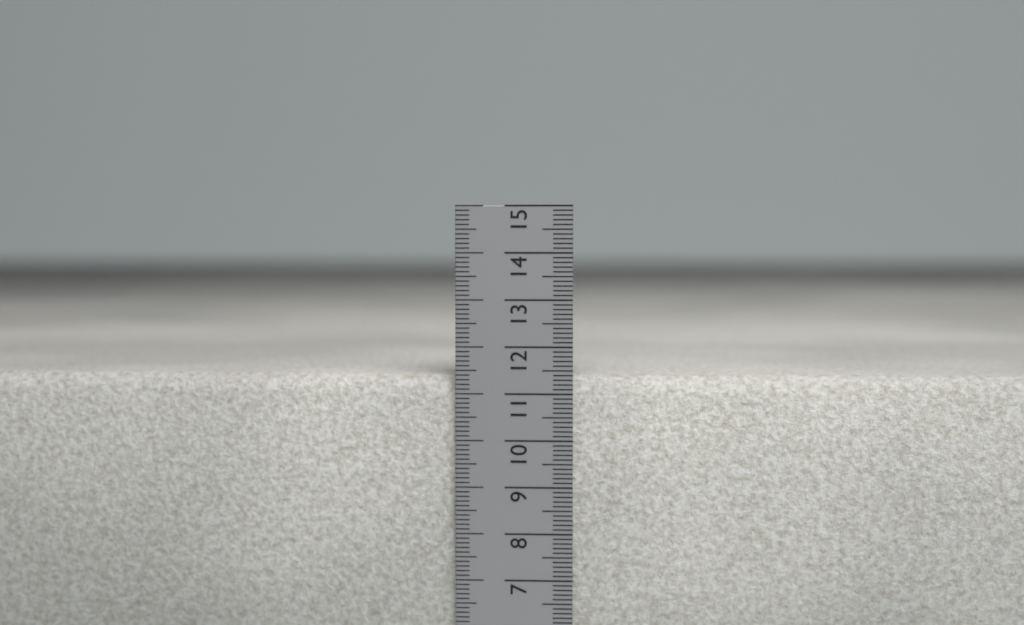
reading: 11.4 cm
